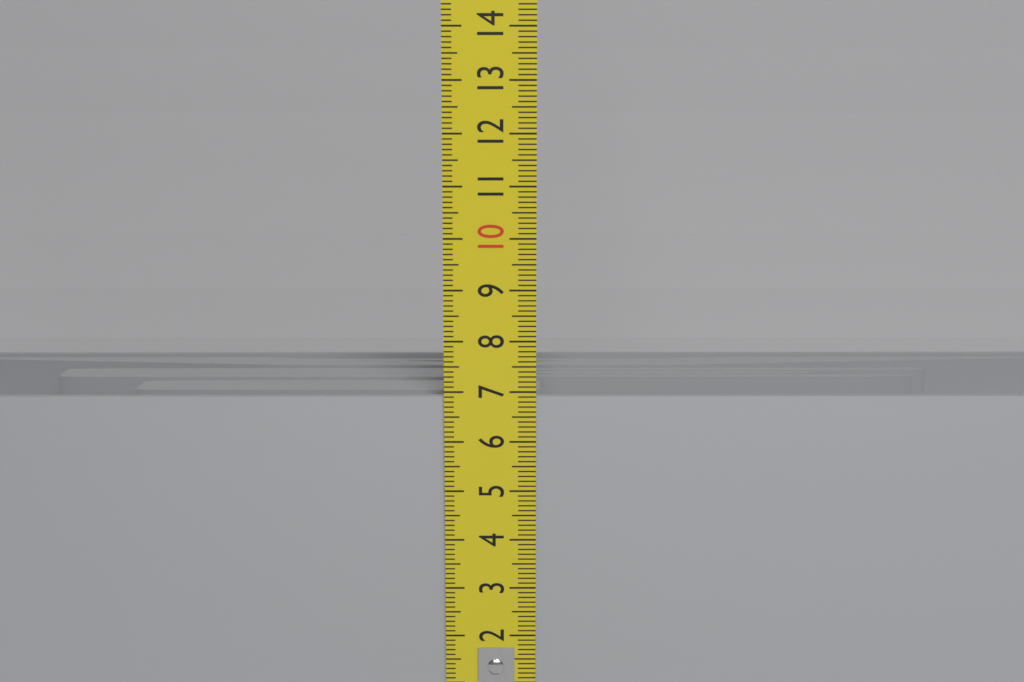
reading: 6.9 cm
